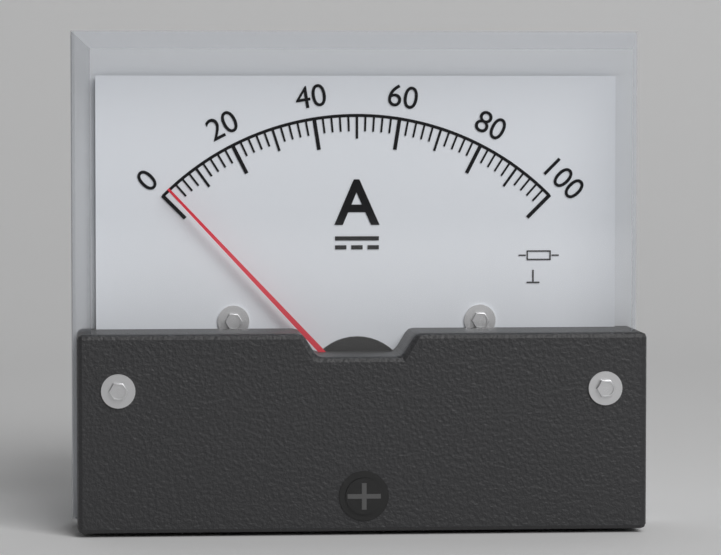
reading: 2 A
